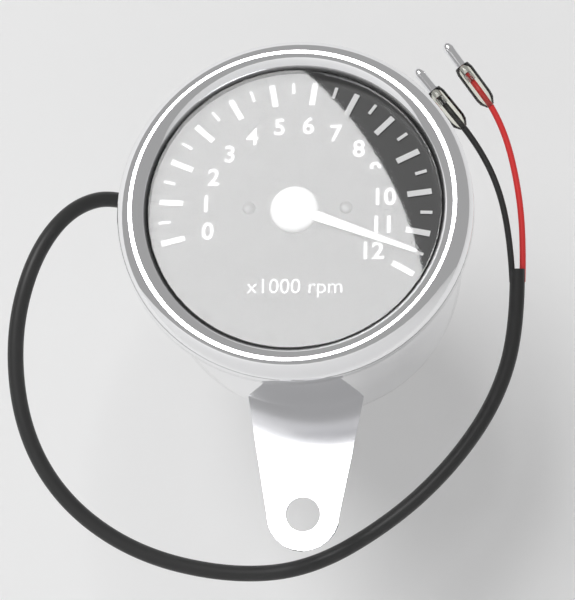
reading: 11.5 x1000 rpm
